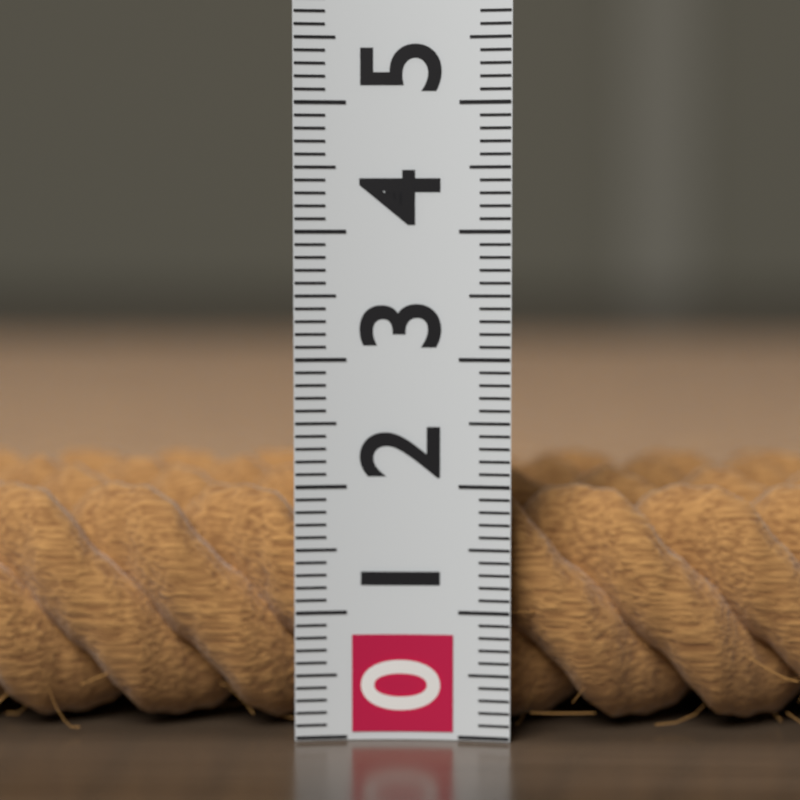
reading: 2.0 (no unit)
